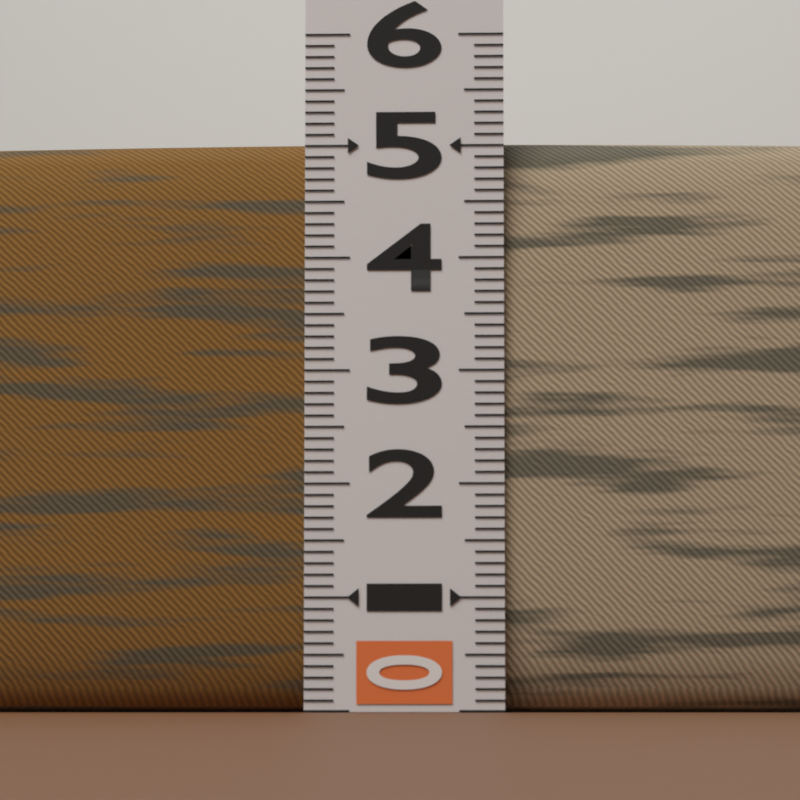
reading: 5.1 (no unit)
